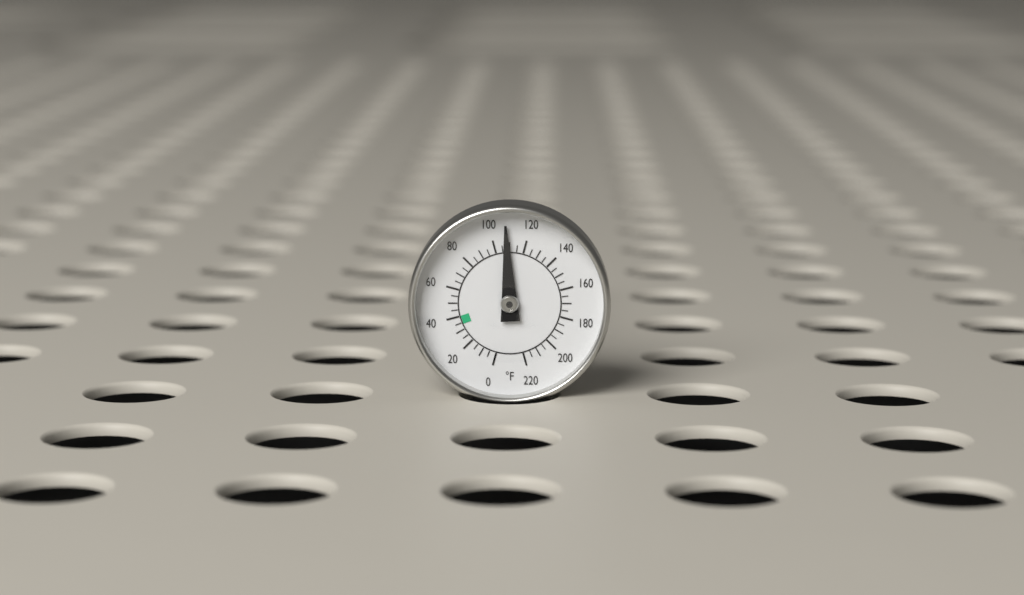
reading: 108 °F
